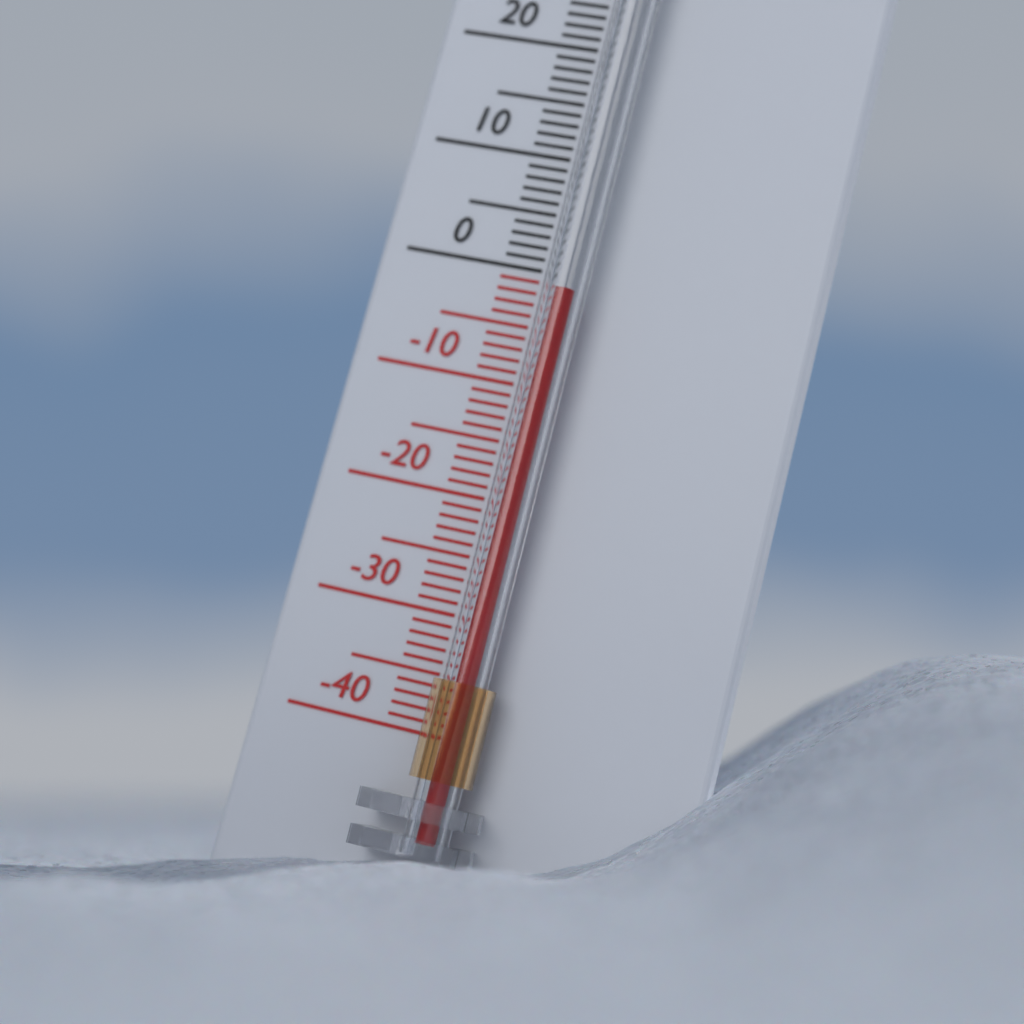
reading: -2 °C
